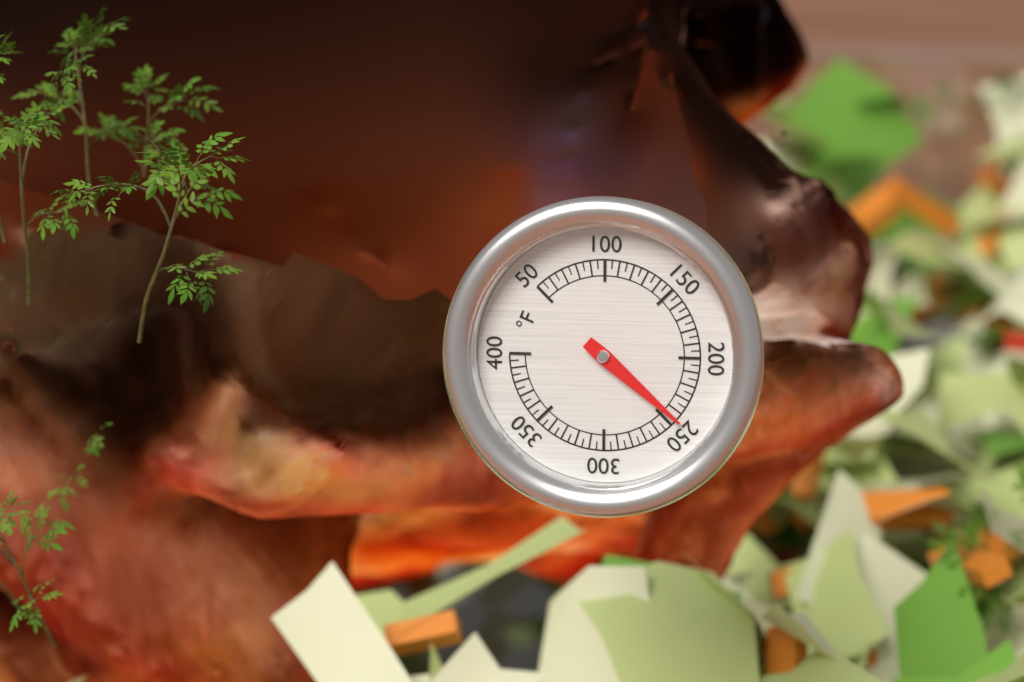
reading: 245 °F
